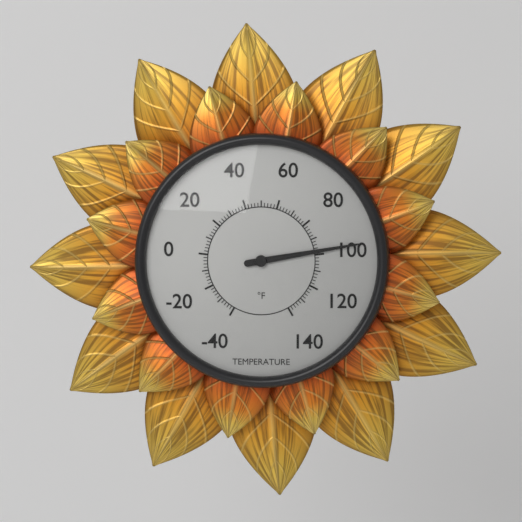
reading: 98 °F
